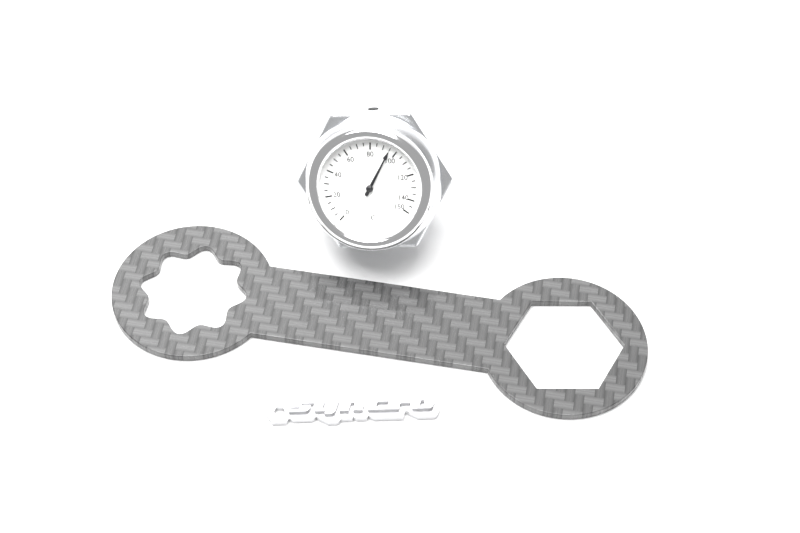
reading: 95 °C
